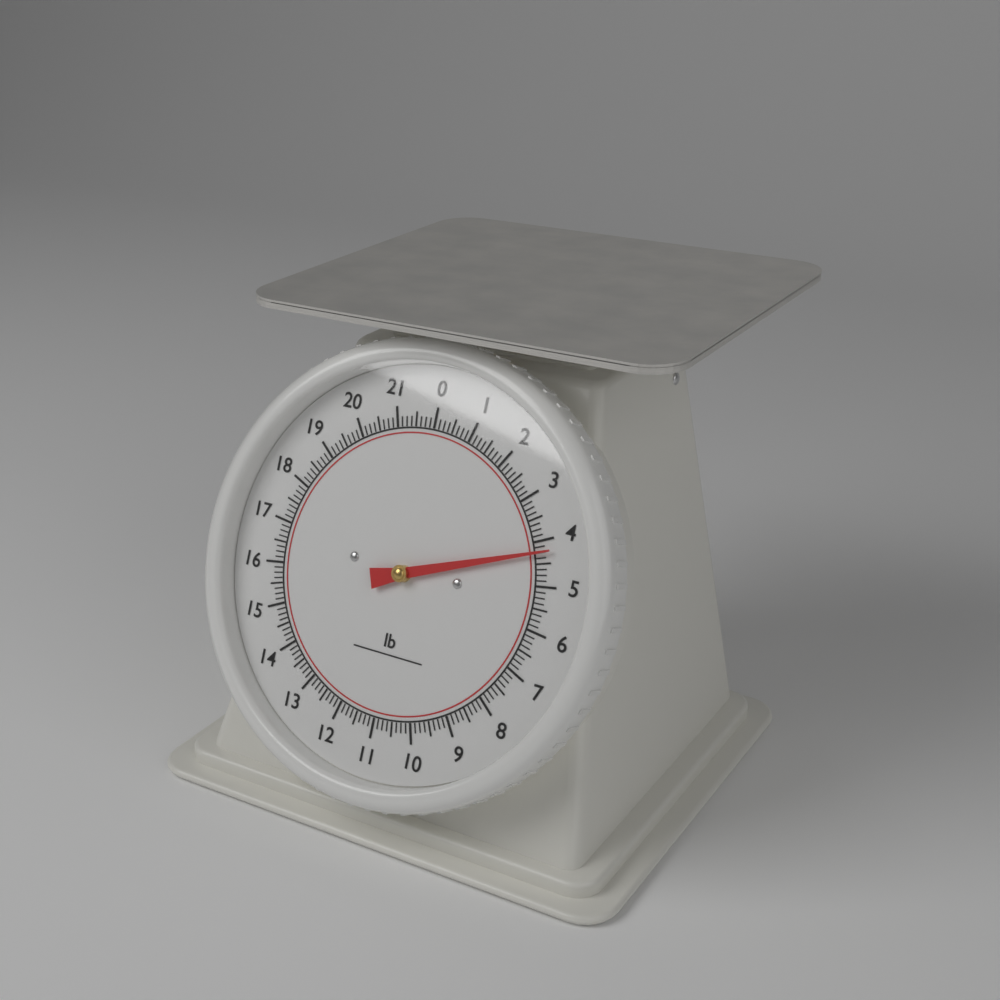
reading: 4.250 lb
